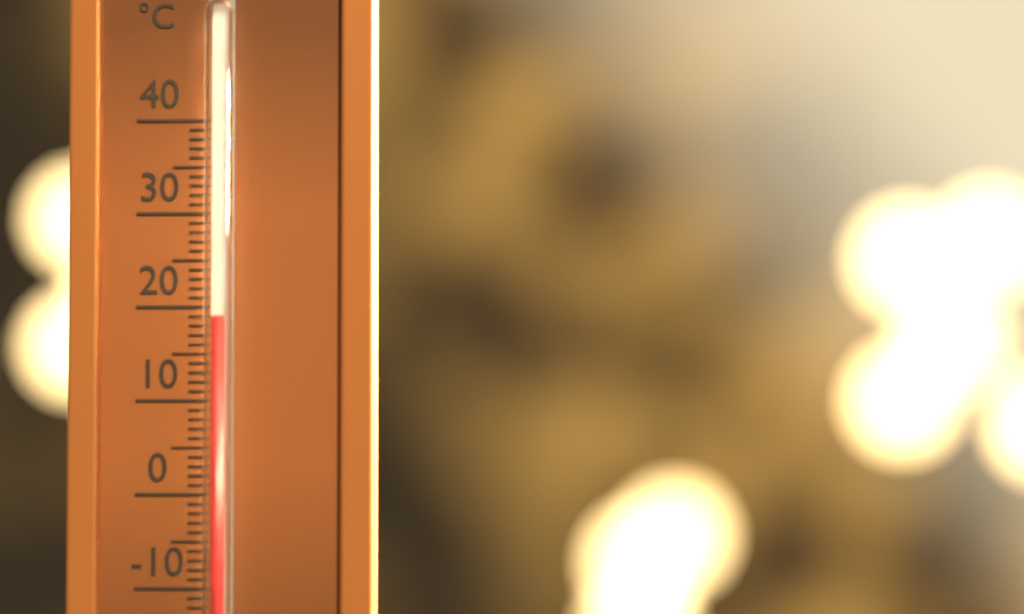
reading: 19 °C
